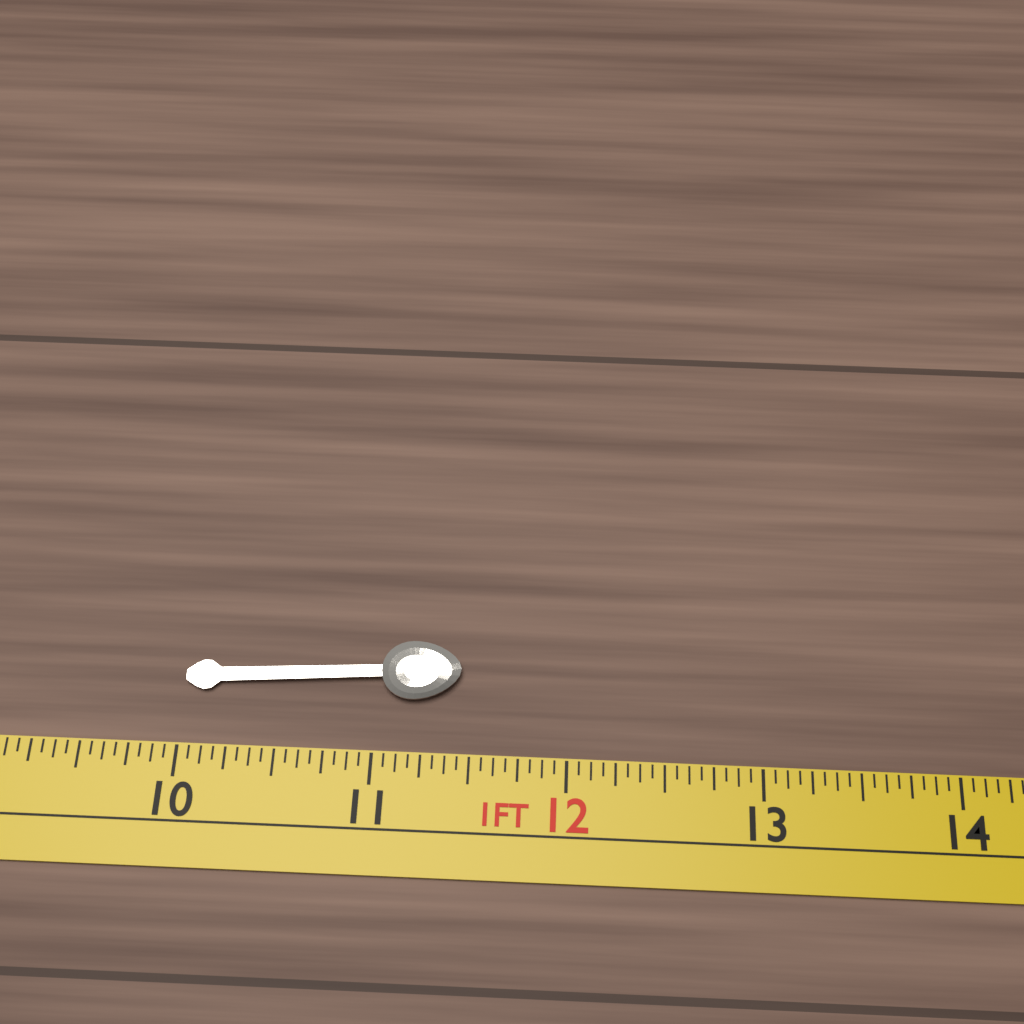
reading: 11.4375 in
